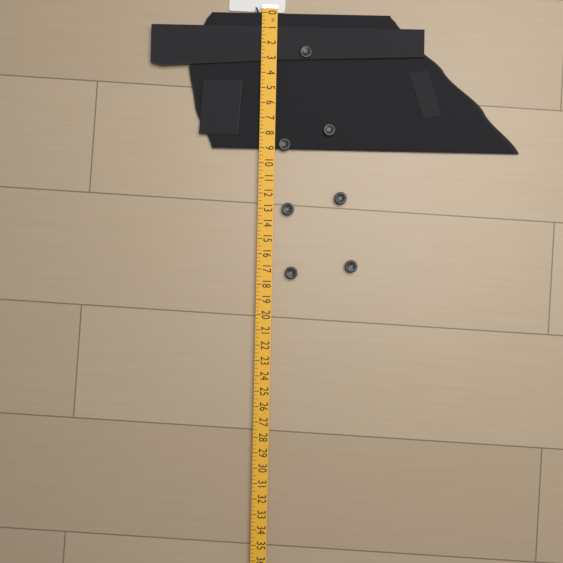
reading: 9.00 in
